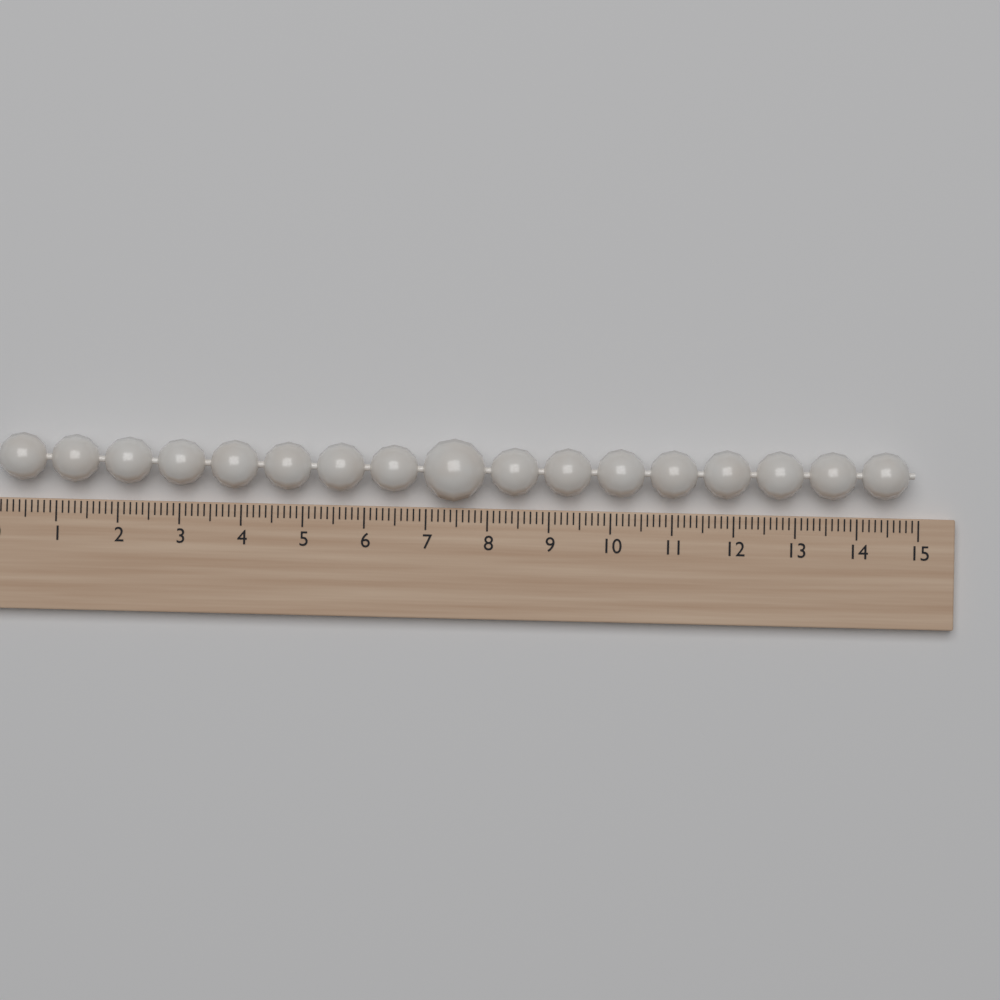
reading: 14.9 (no unit)
